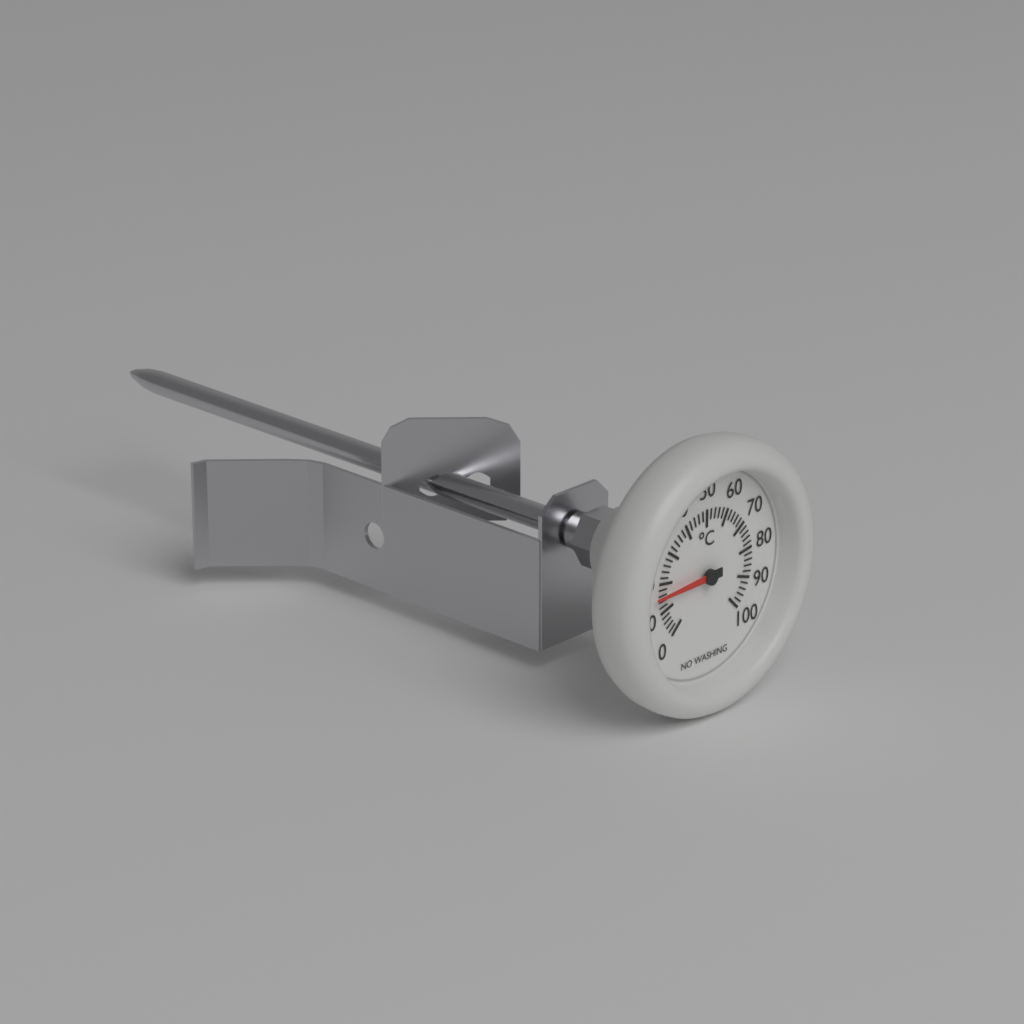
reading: 16 °C
